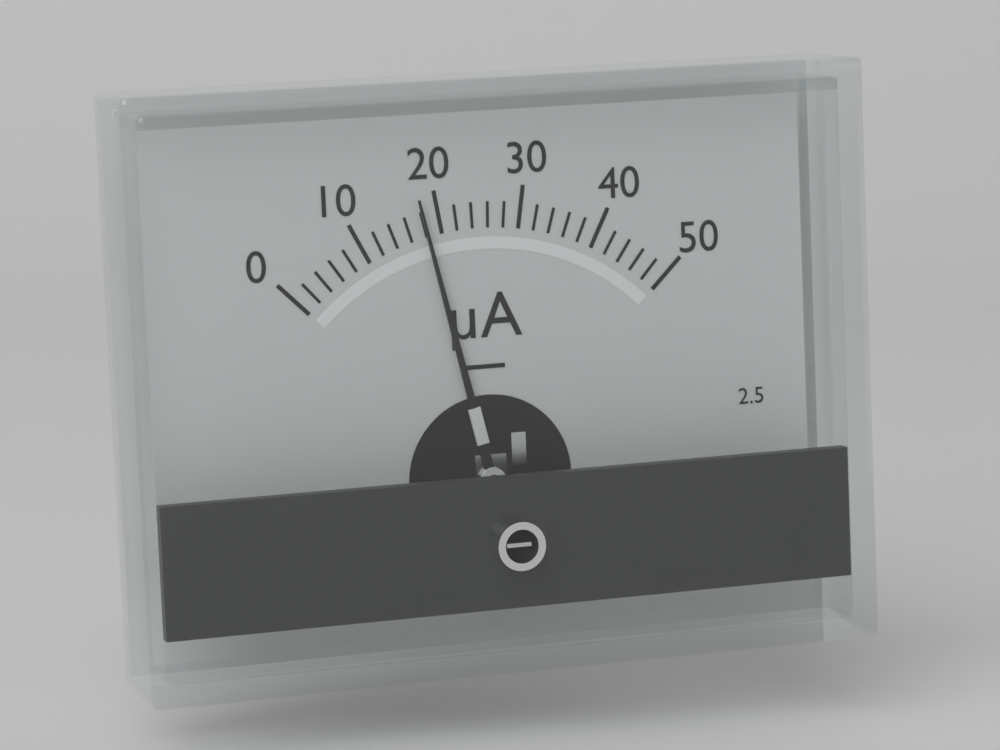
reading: 18 µA
